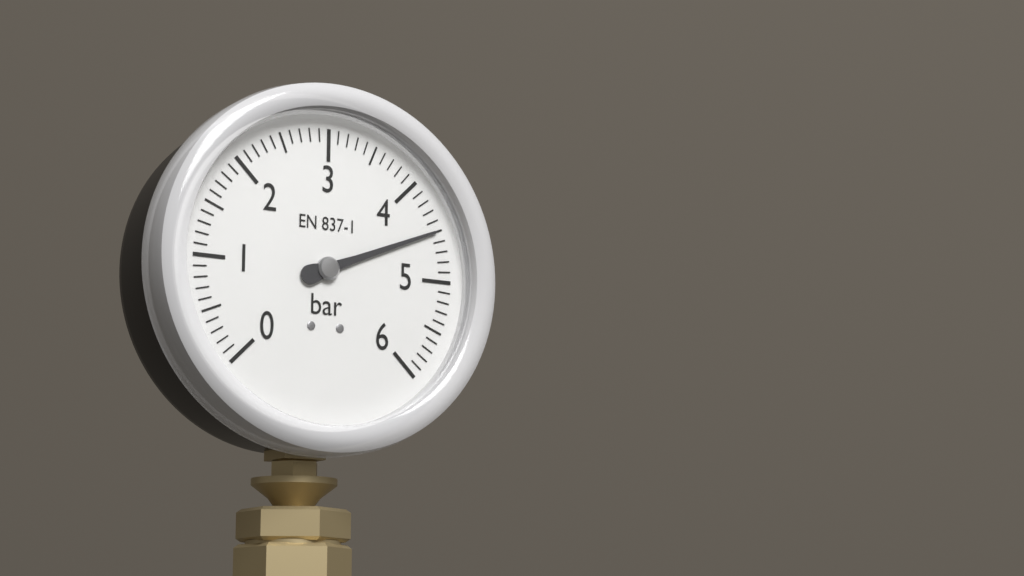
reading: 4.5 bar
